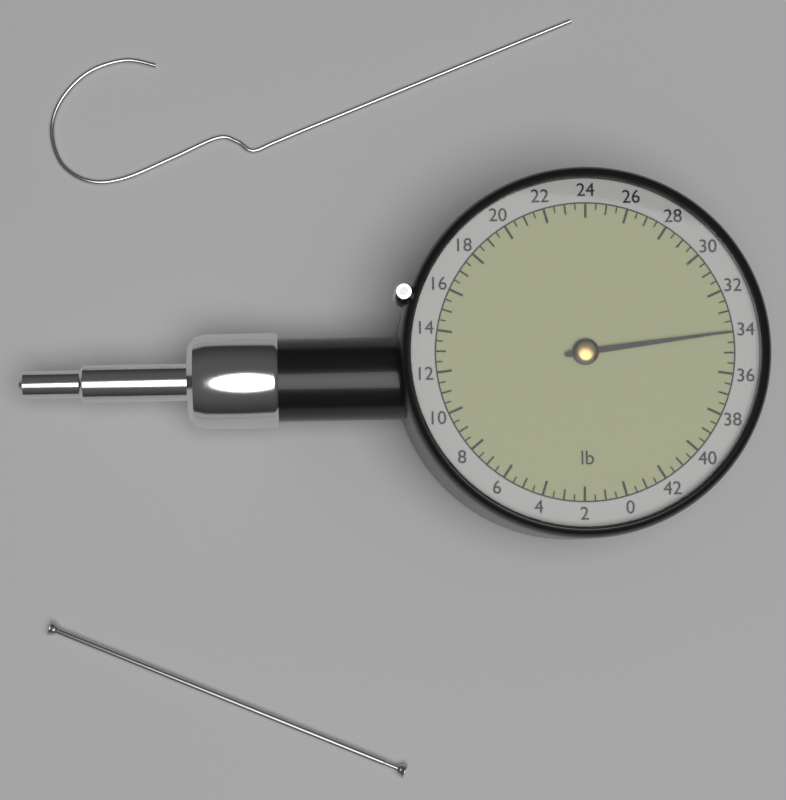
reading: 34.0 lb
